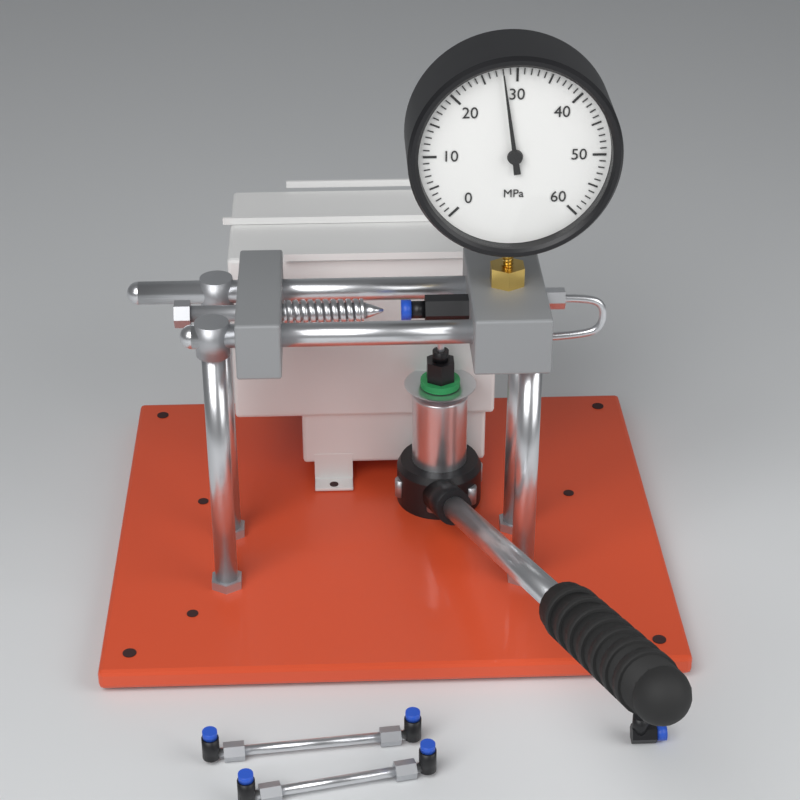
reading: 28 MPa
